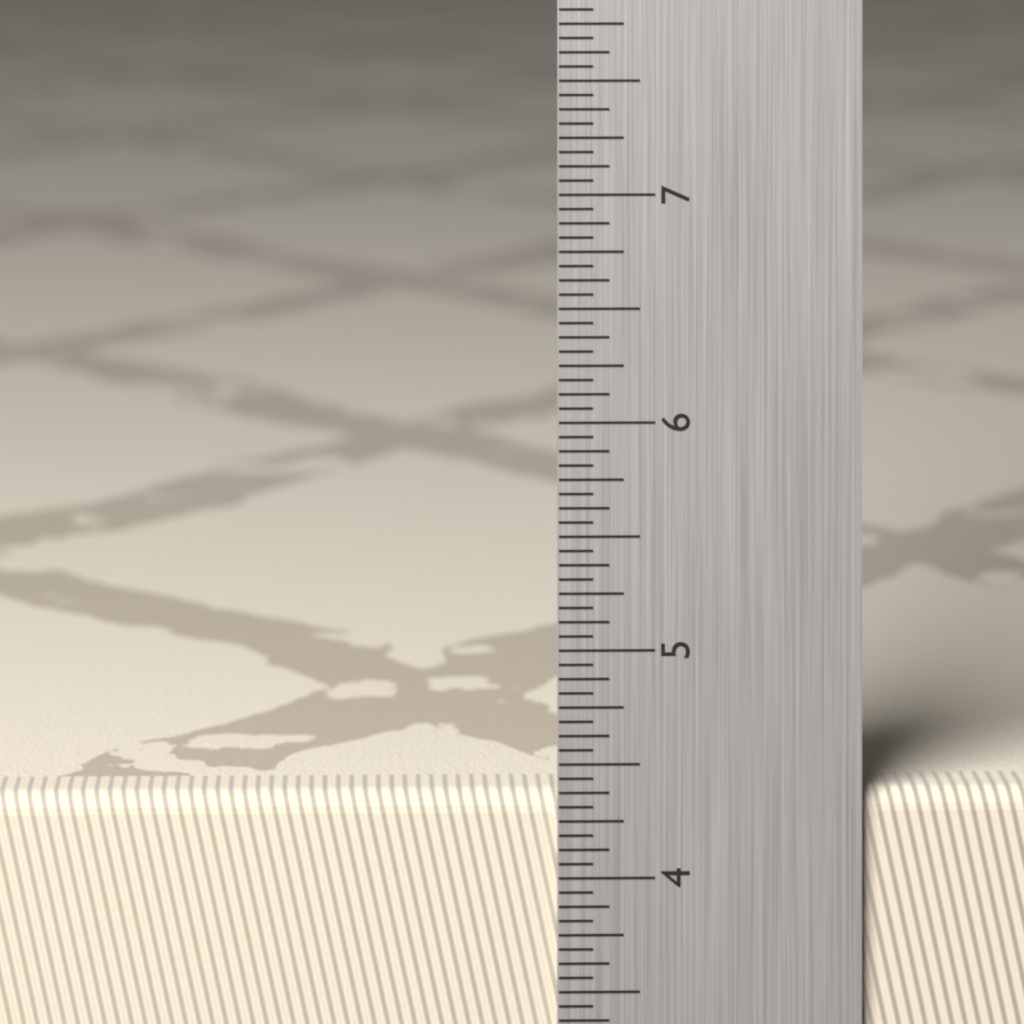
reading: 4.3750 in
